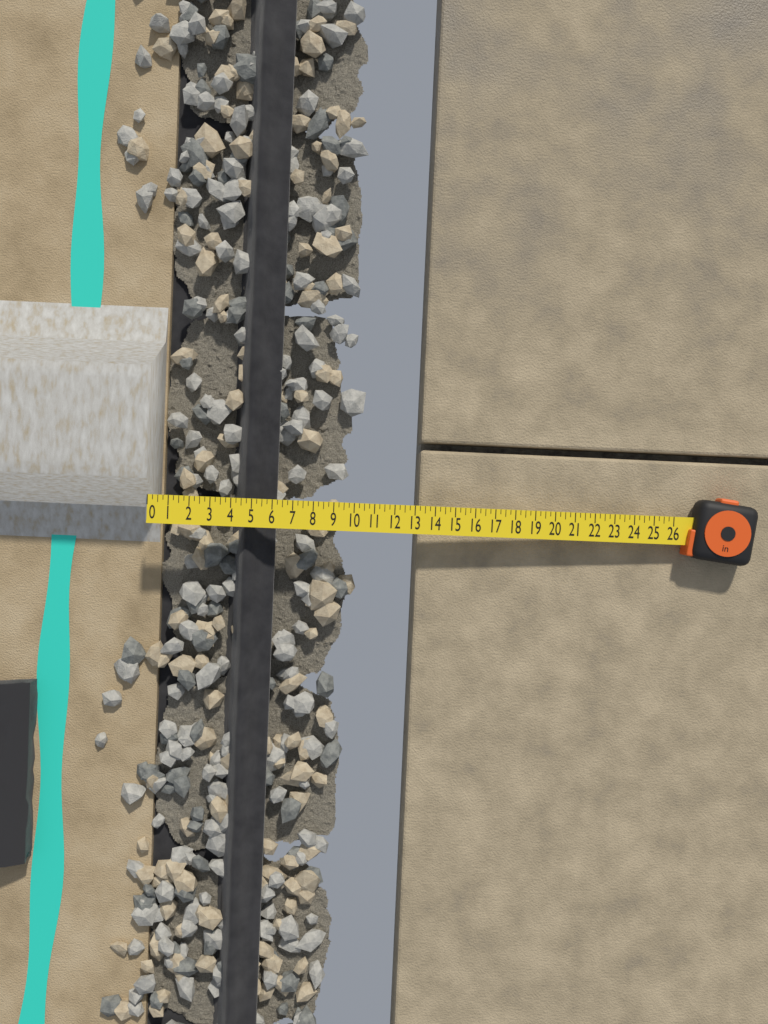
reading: 6.00 in
